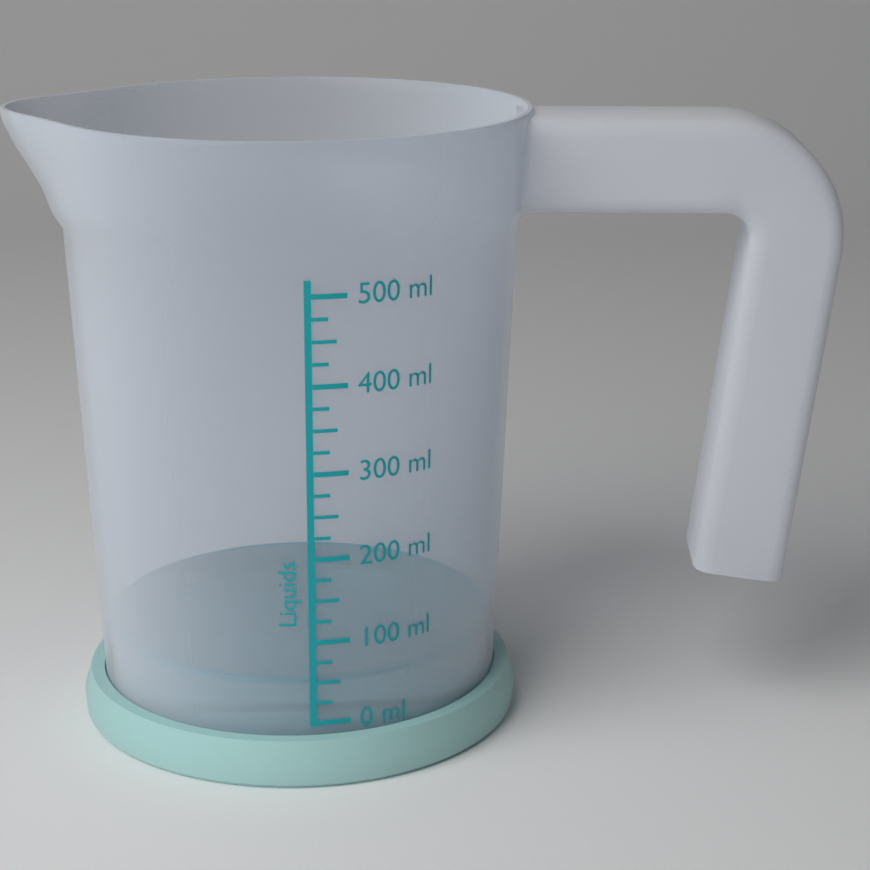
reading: 50 ml
